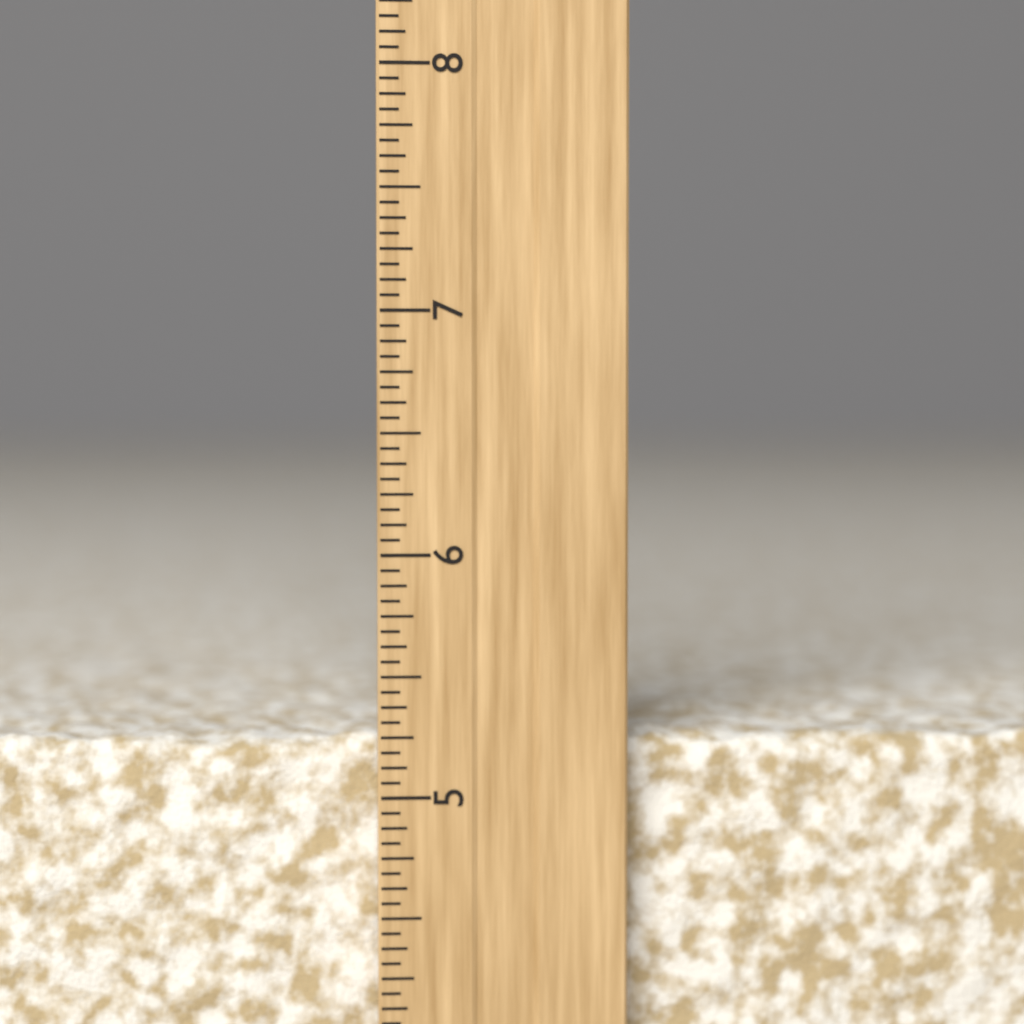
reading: 5.2500 inch
